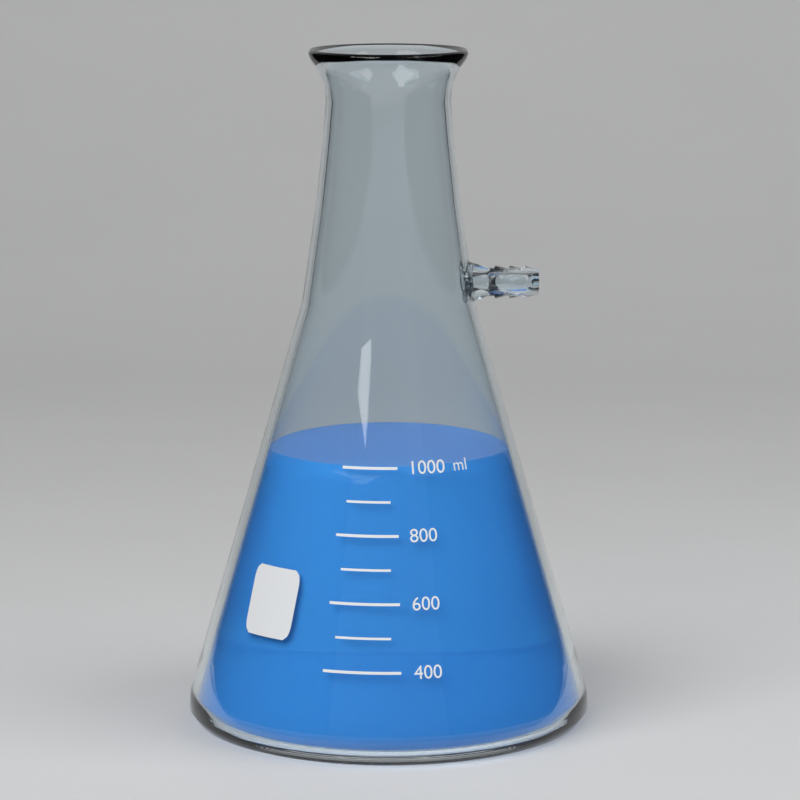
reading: 1000 ml
